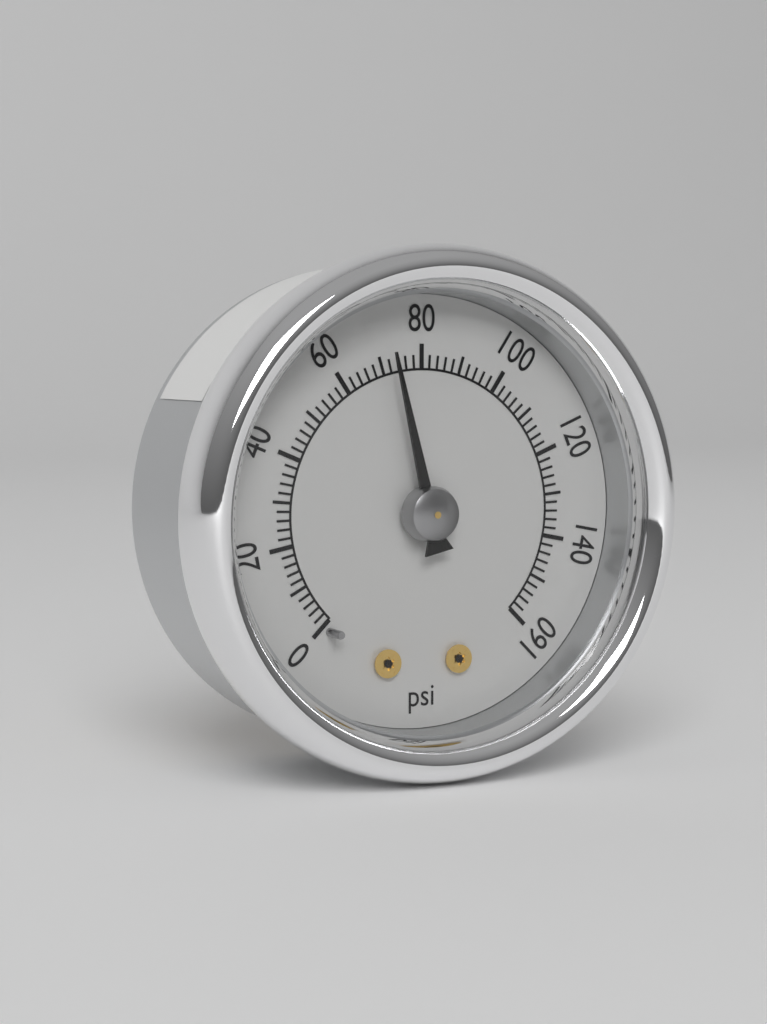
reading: 72 psi
